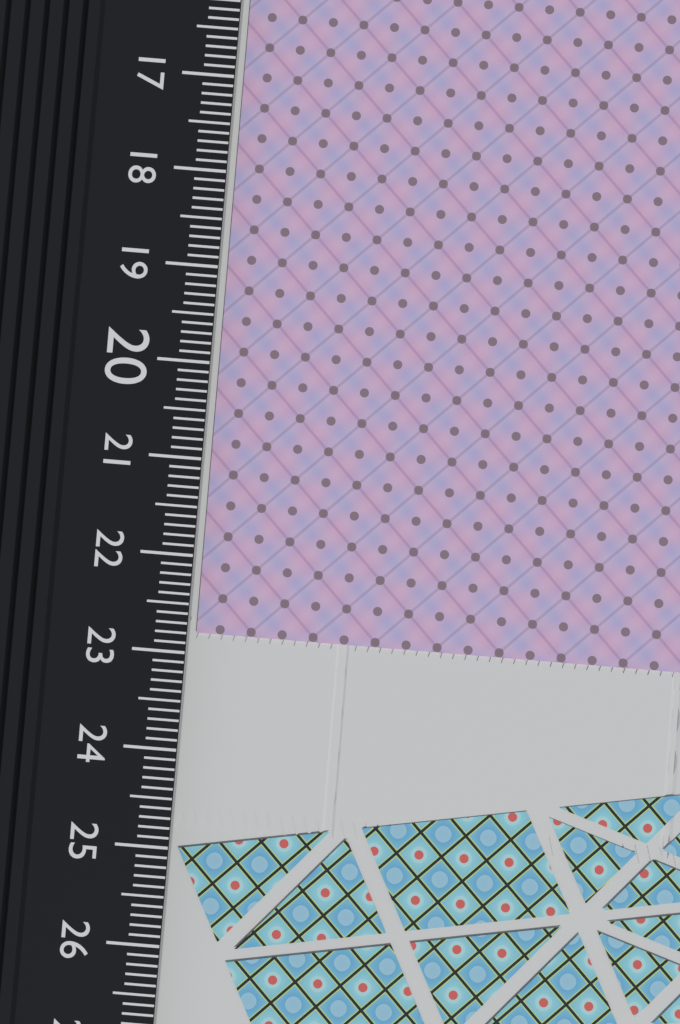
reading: 22.8 cm
